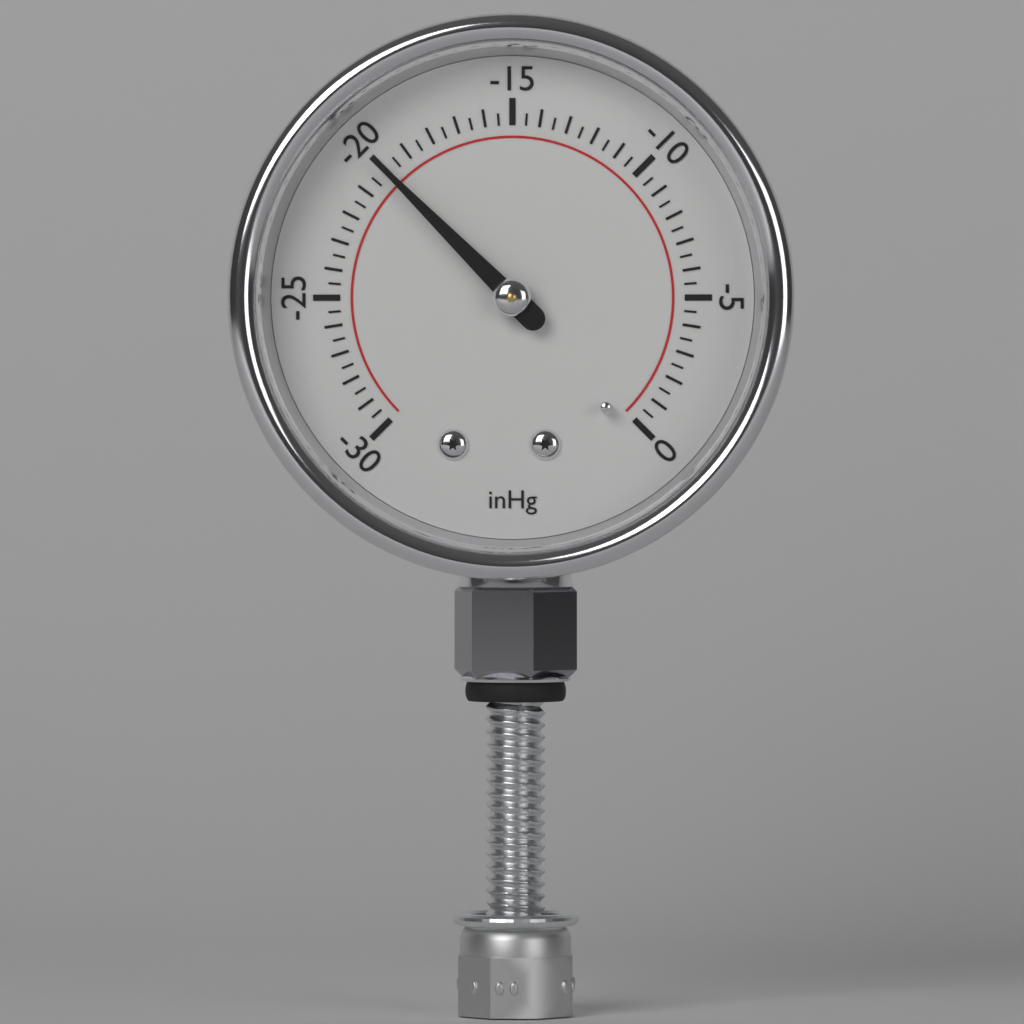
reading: -20.0 inHg
